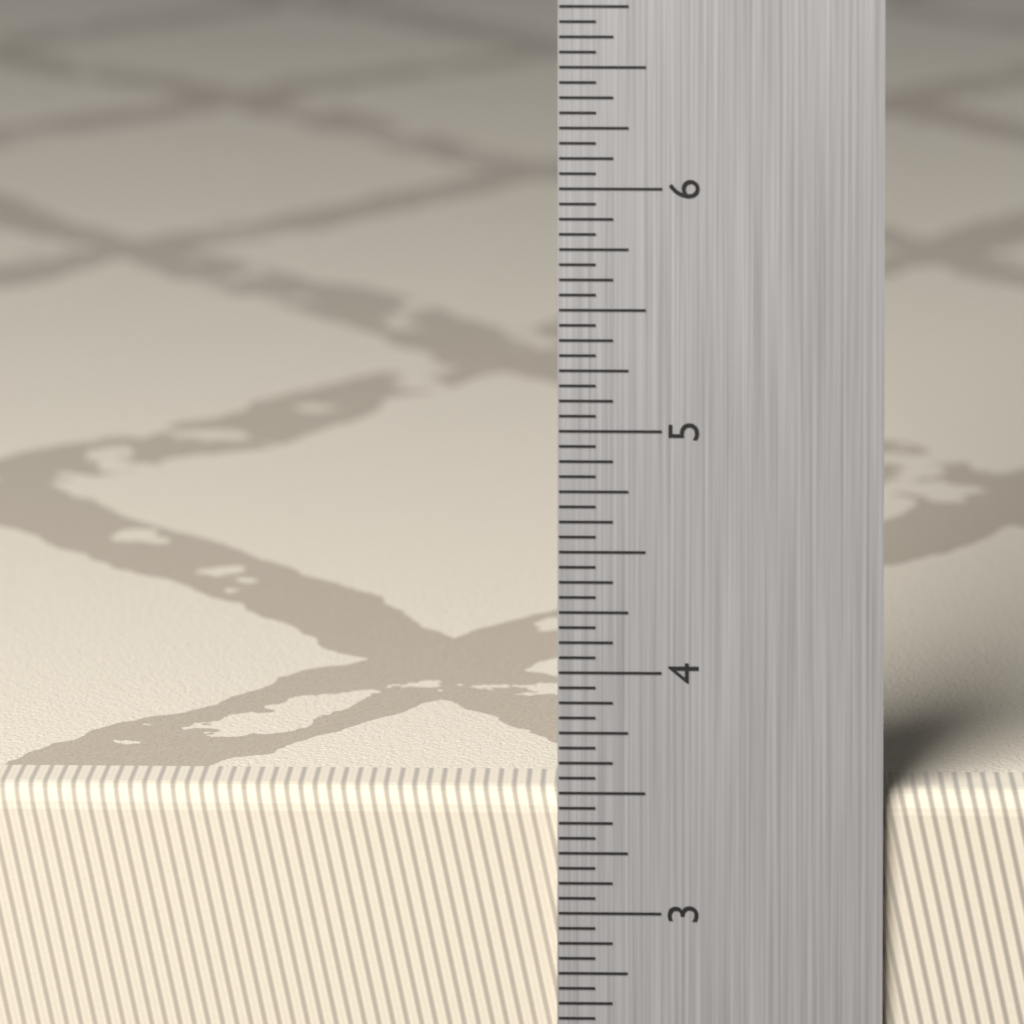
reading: 3.5000 in
